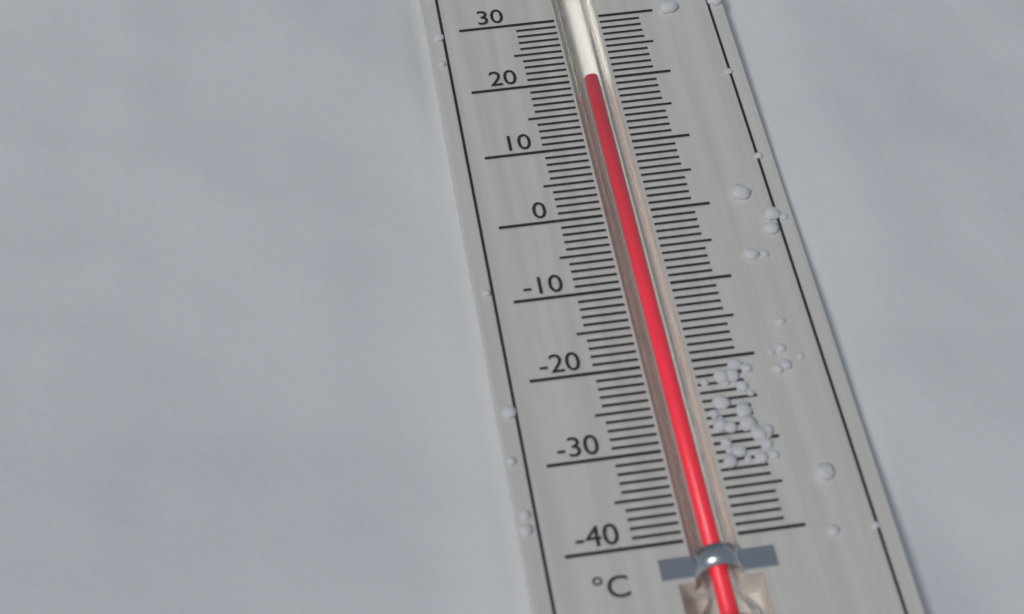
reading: 20 °C
